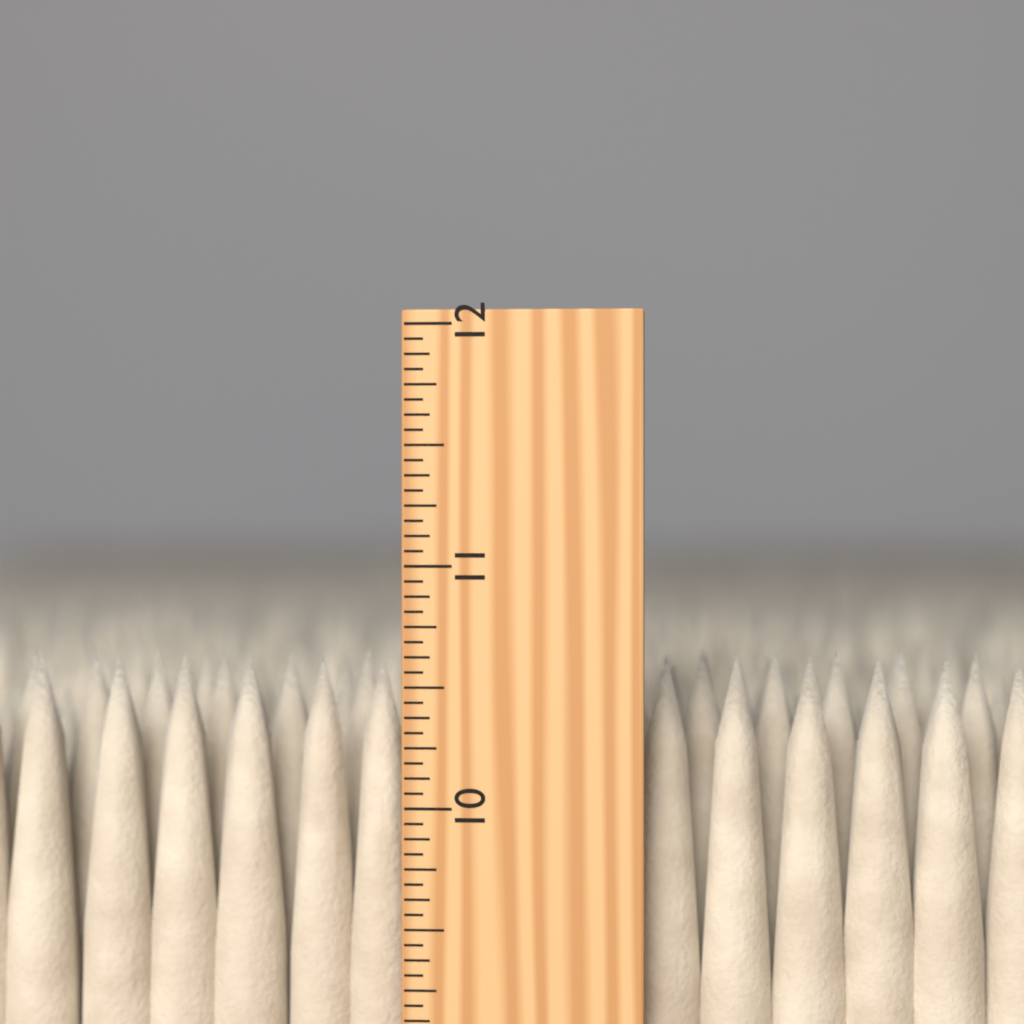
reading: 10.6250 inch
